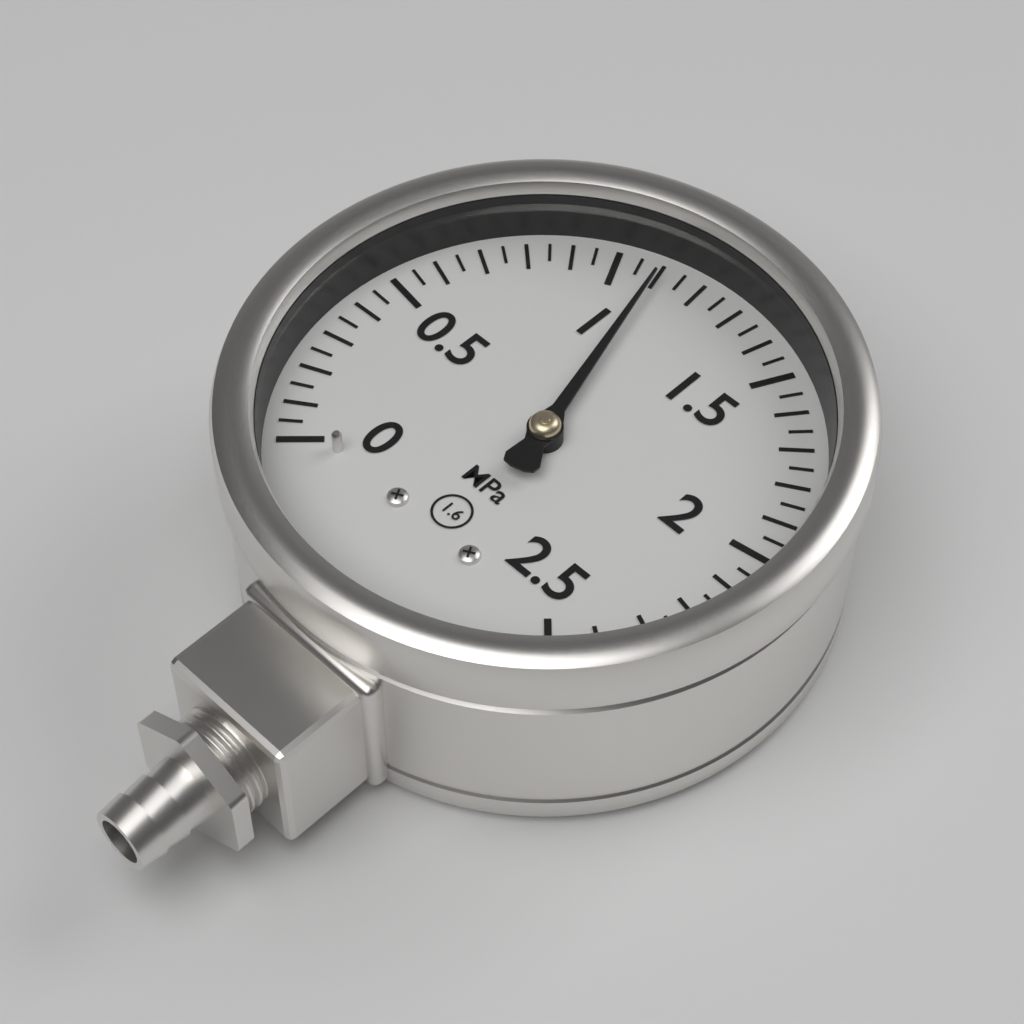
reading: 1.10 MPa
